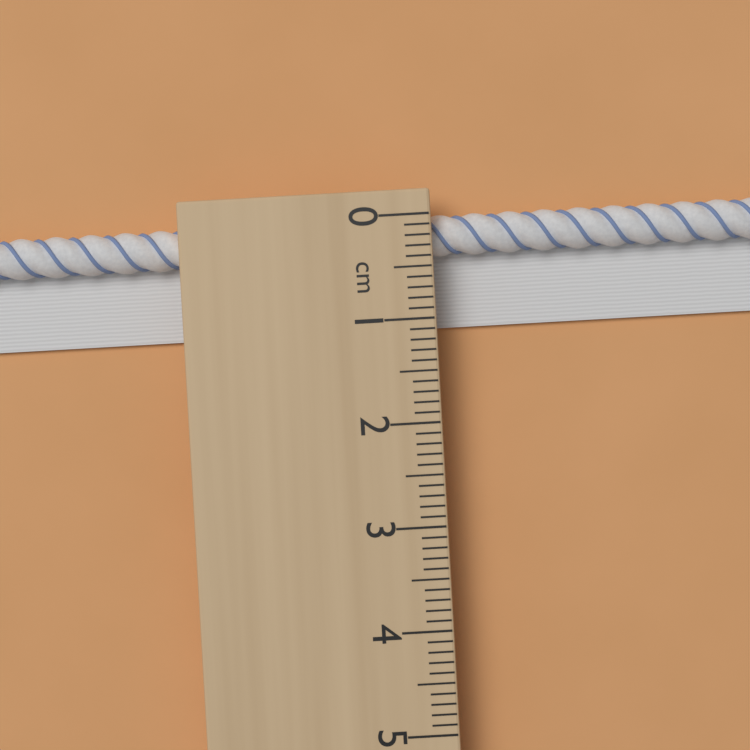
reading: 1.1 cm
